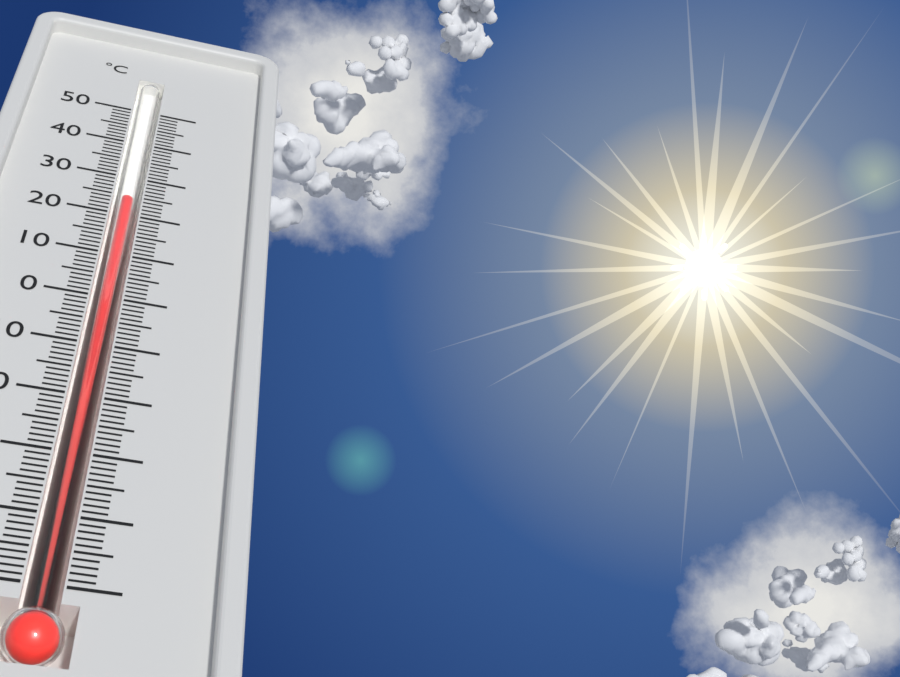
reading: 25 °C
